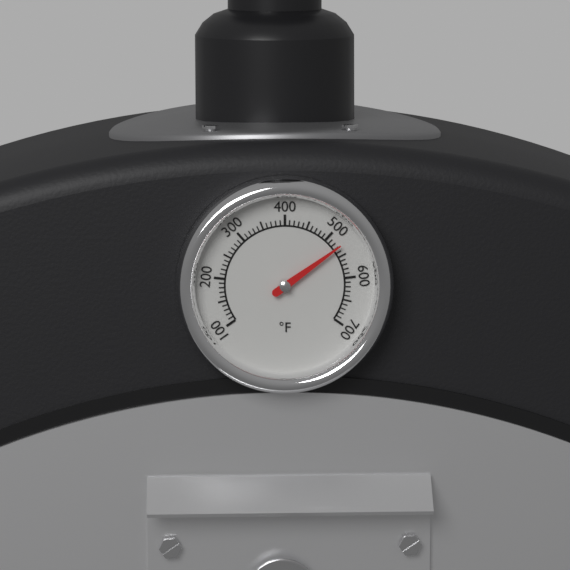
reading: 530 °F
